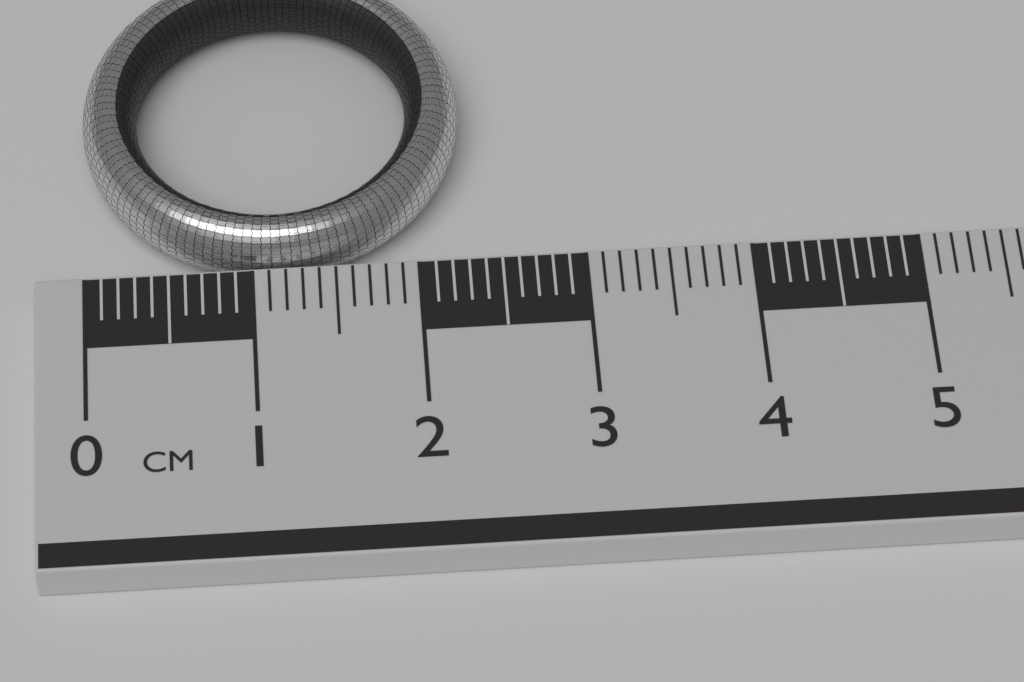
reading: 2.3 cm
